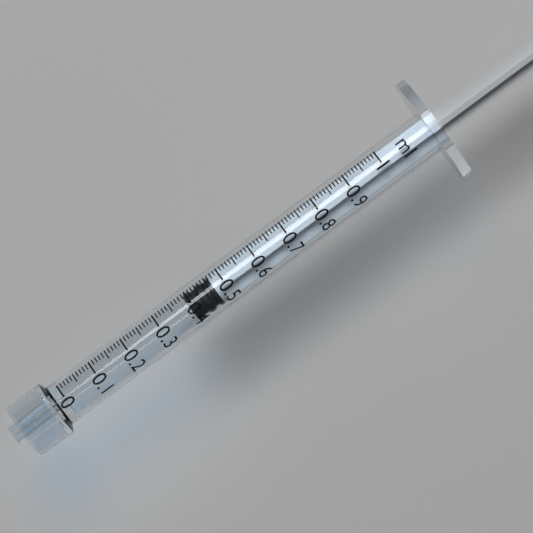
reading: 0.39 ml
